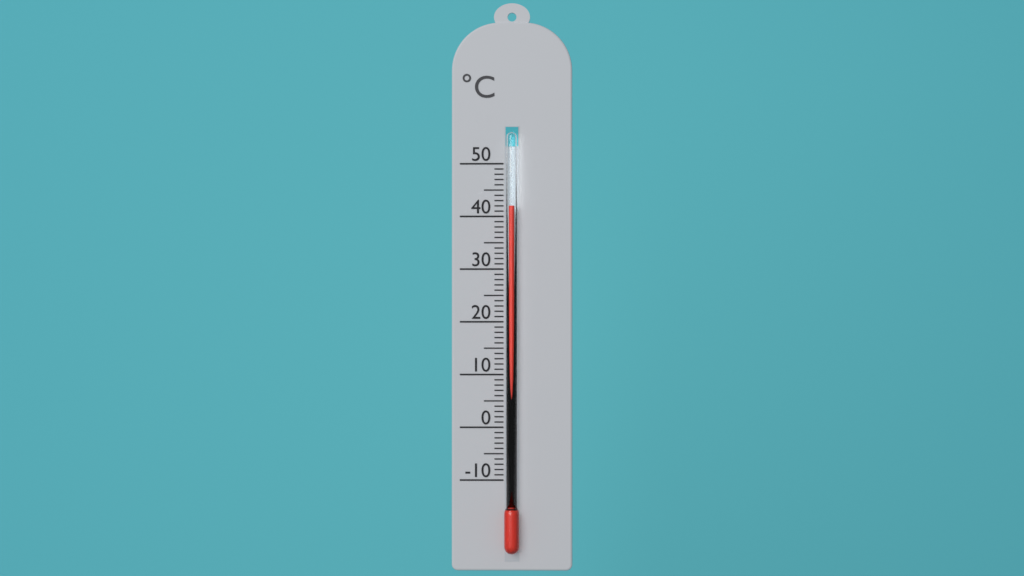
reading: 42 °C
